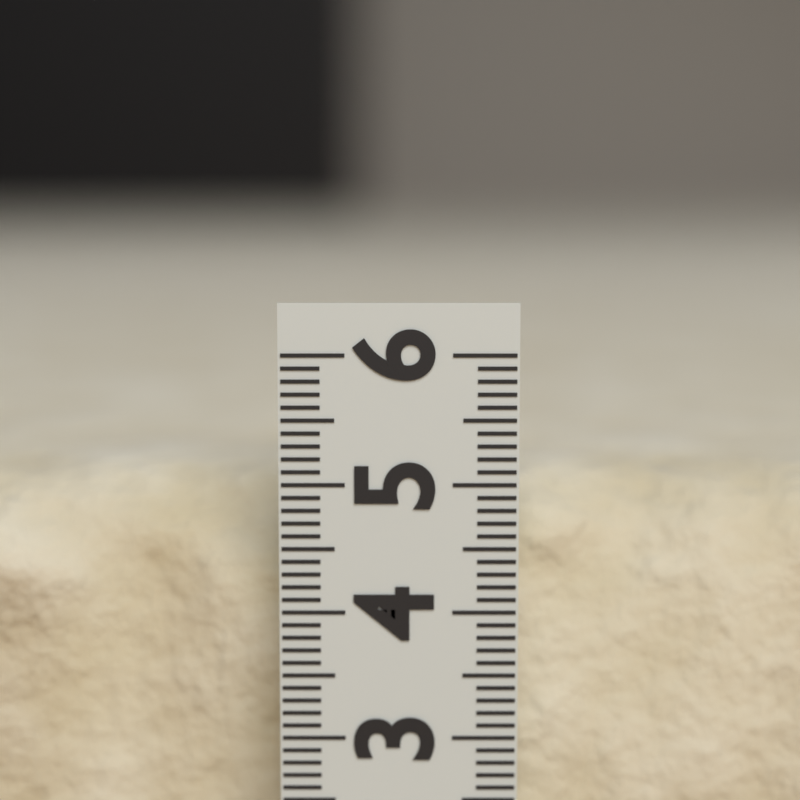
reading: 5.0 (no unit)
